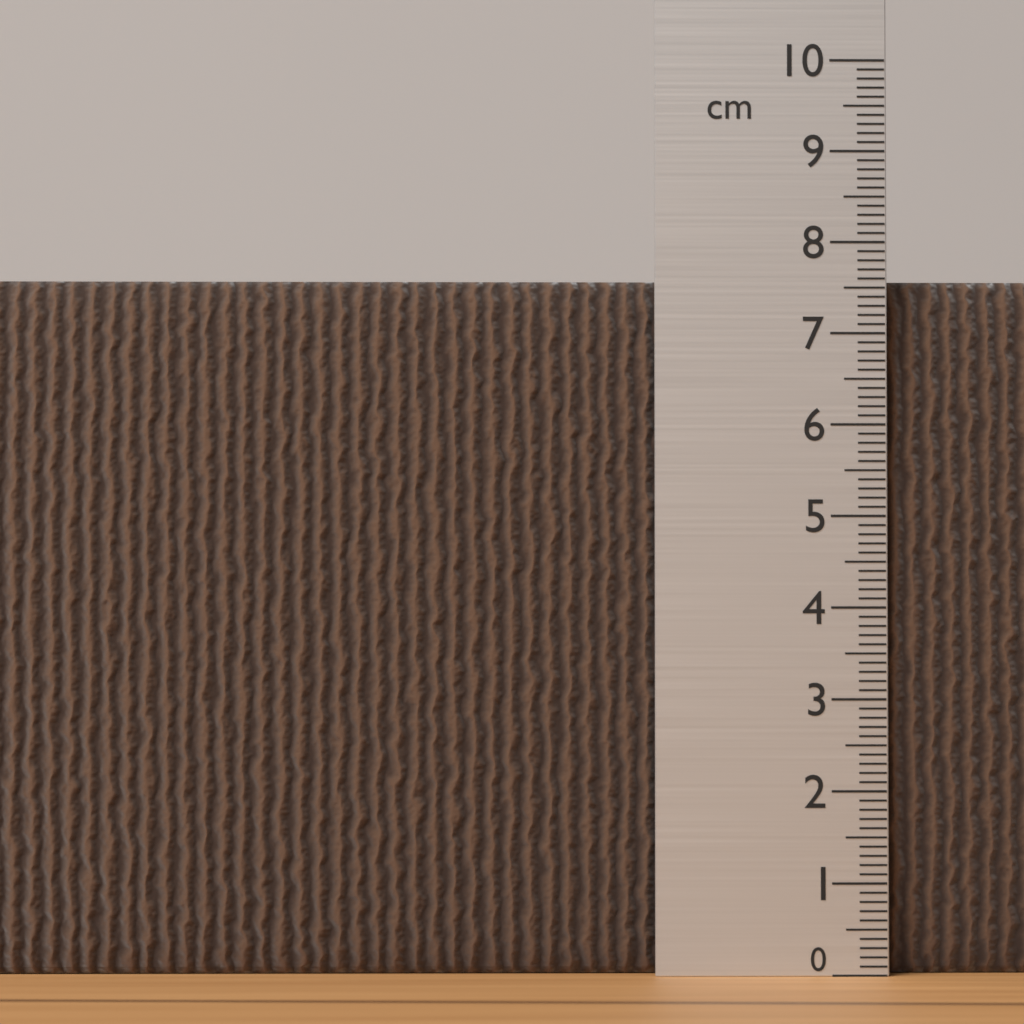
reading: 7.6 cm
